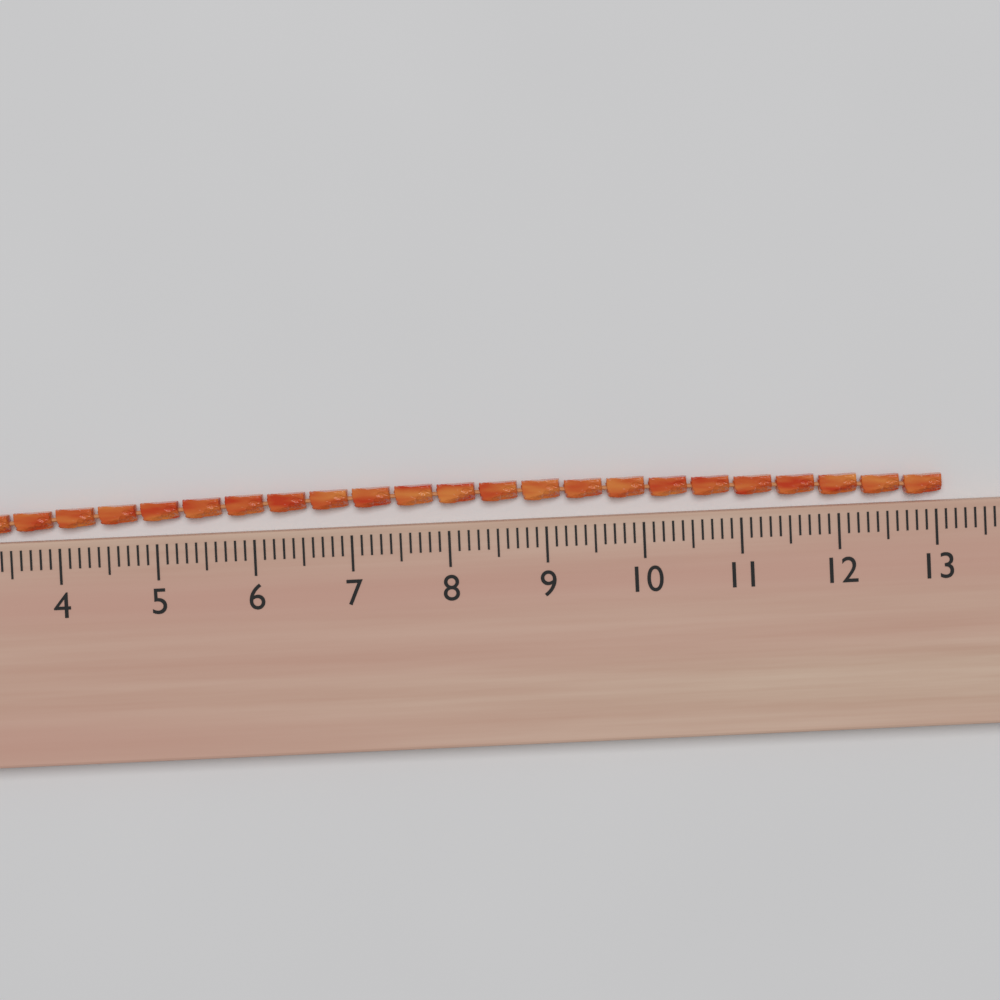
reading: 13.1 (no unit)
